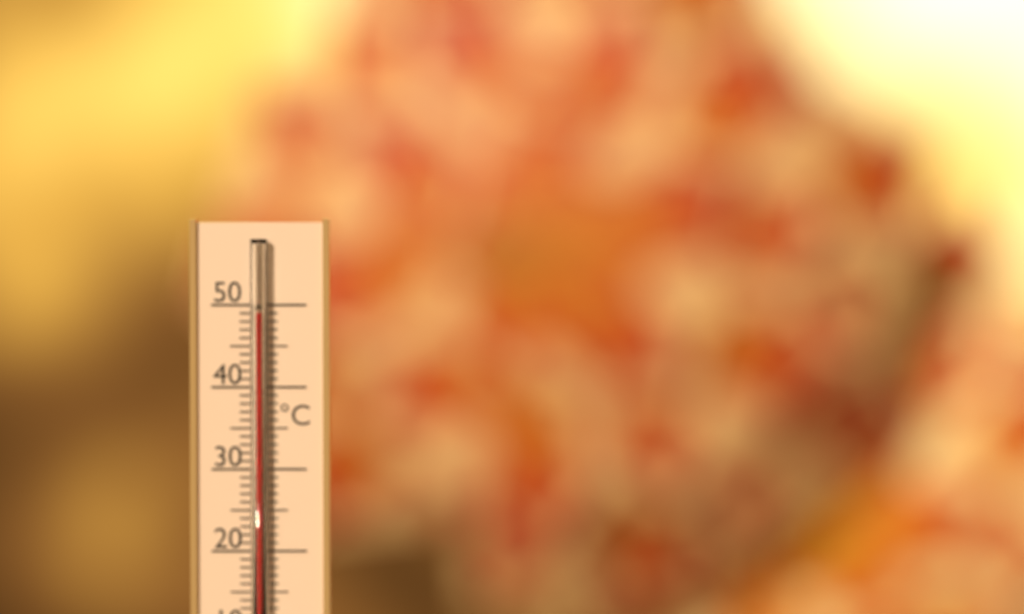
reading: 49 °C
